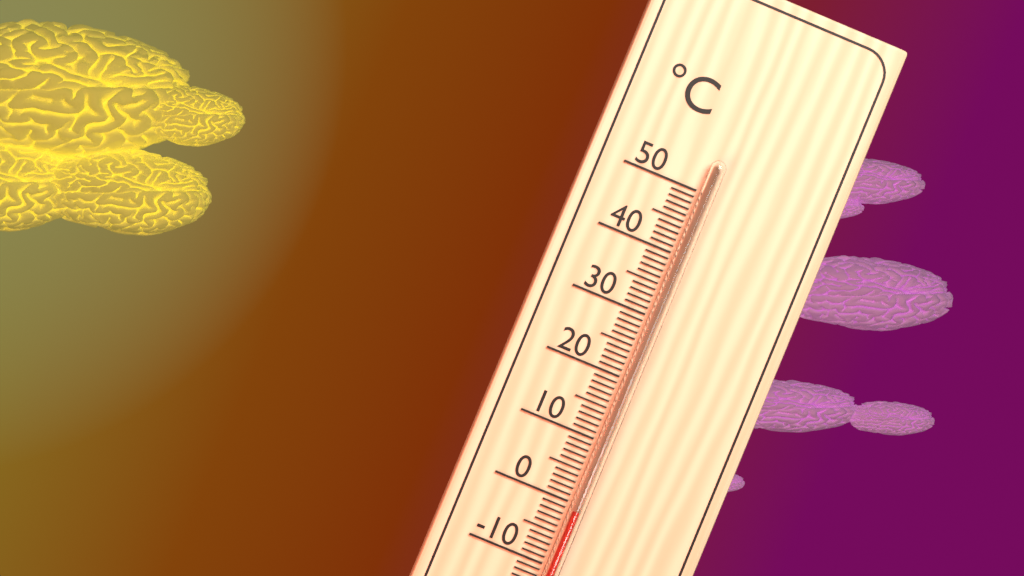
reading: -1 °C
